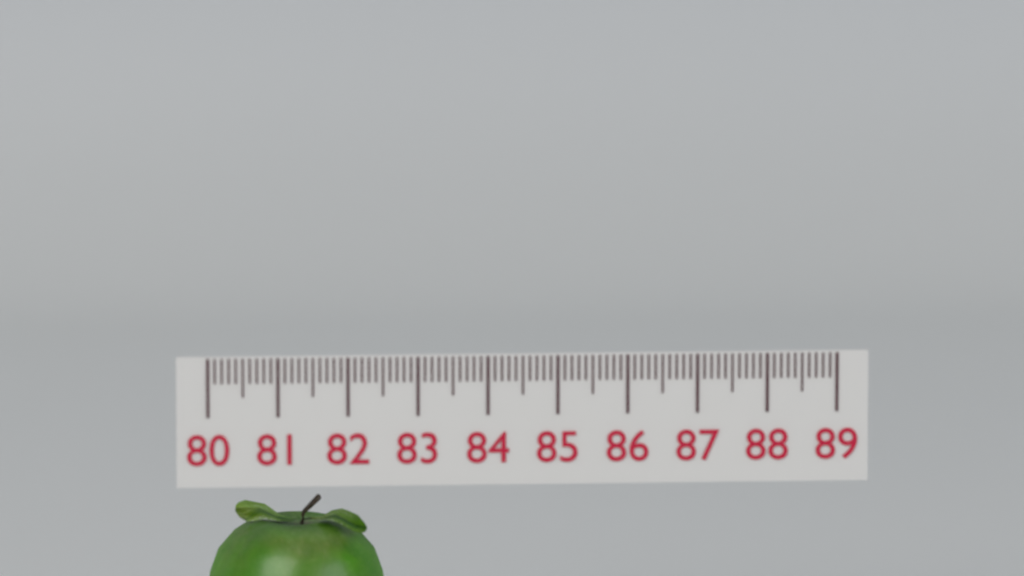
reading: 82.6 (no unit)
